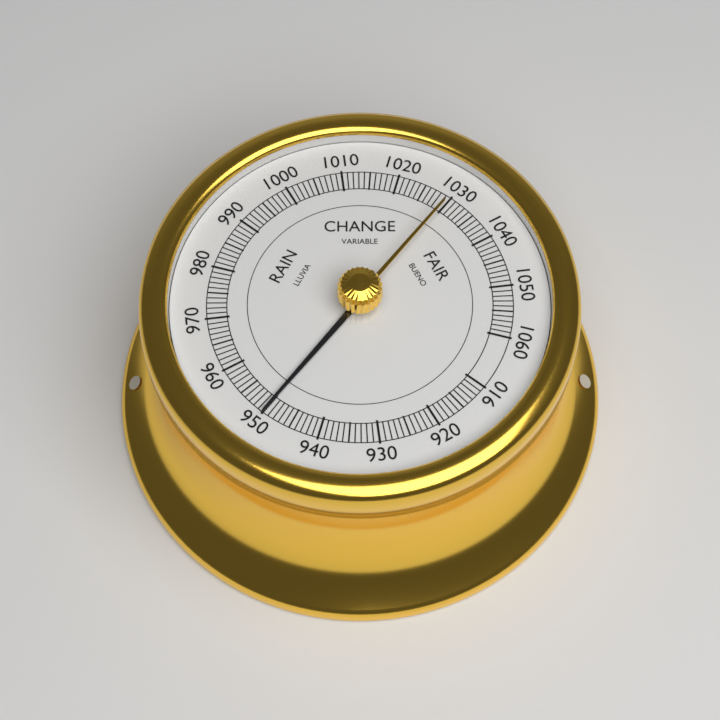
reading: 950 (no unit)
